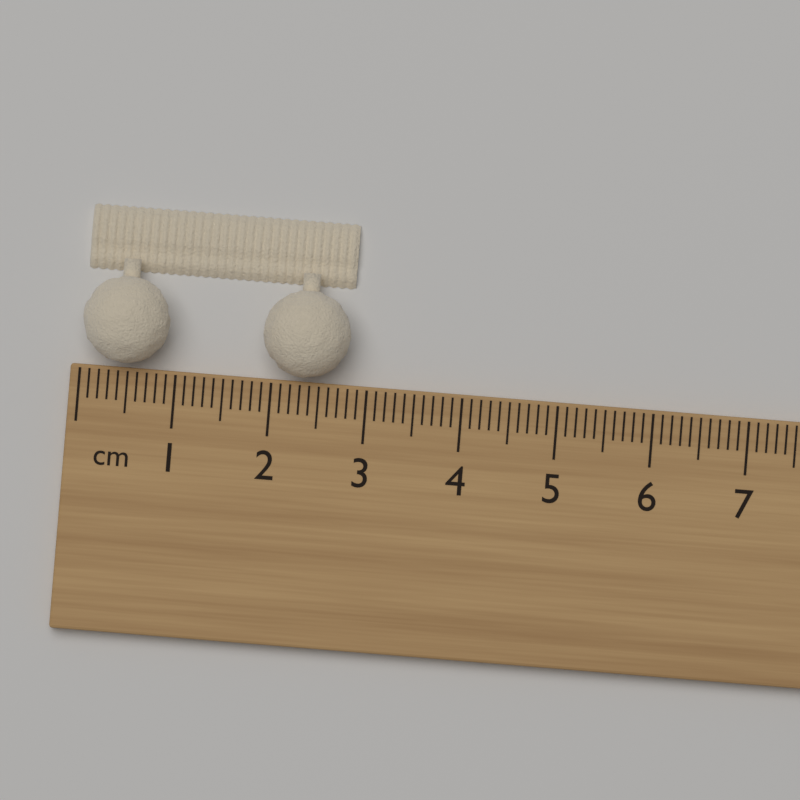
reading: 2.8 cm
